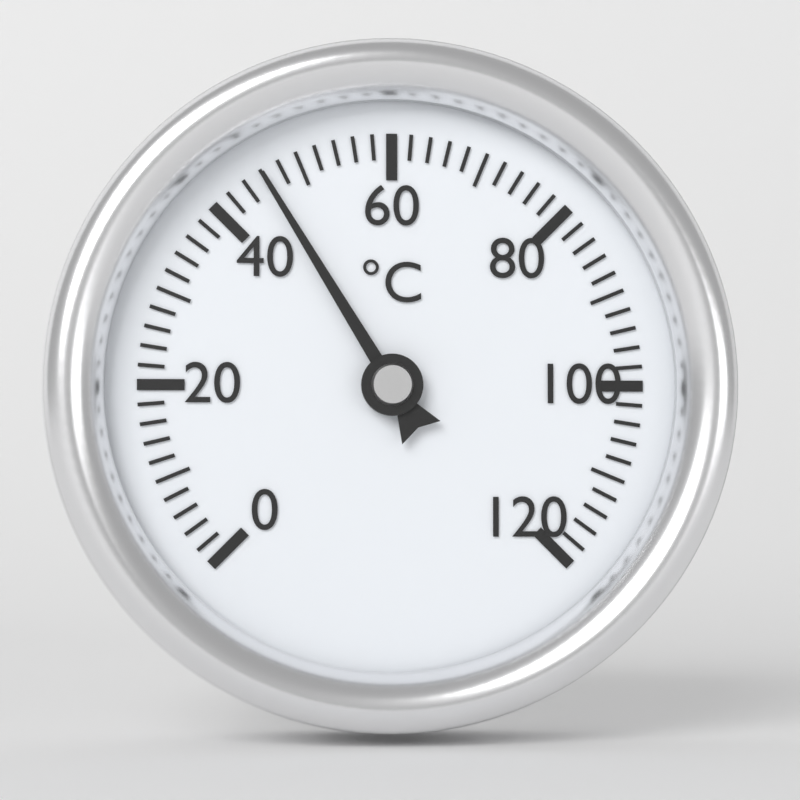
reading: 46 °C
